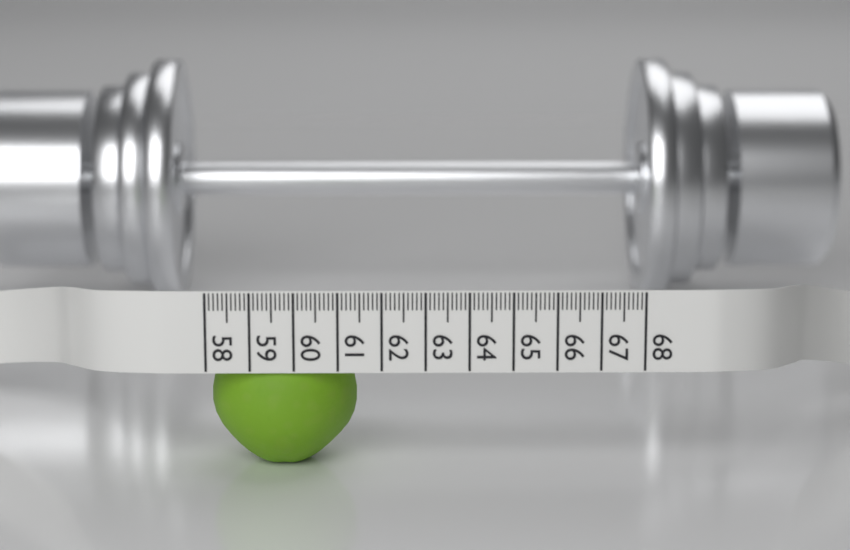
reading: 61.4 (no unit)
